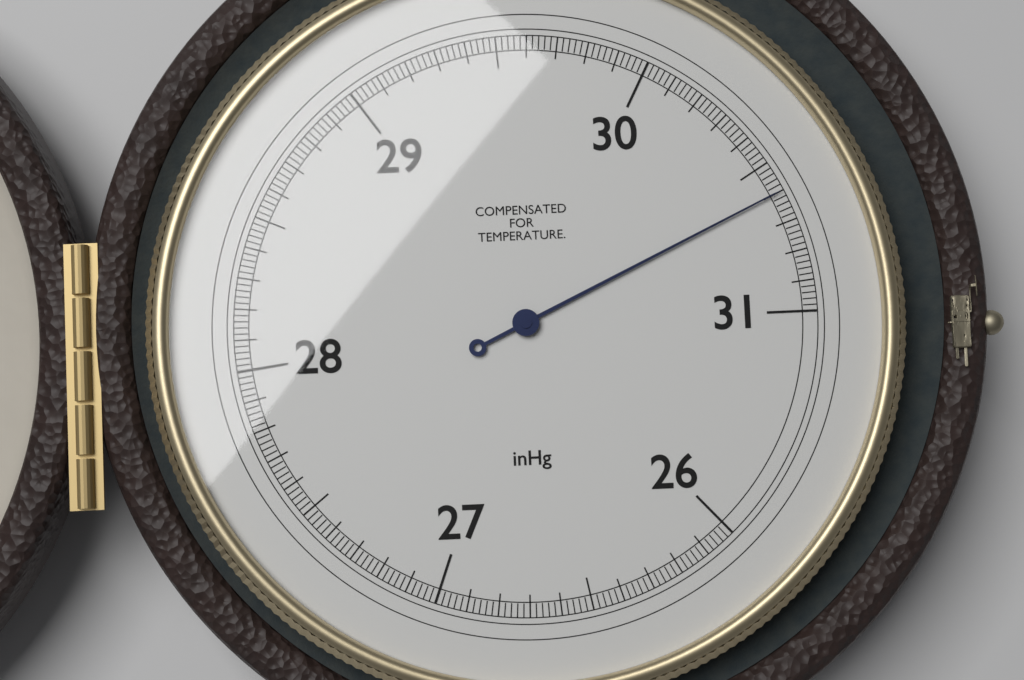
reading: 30.60 inHg
